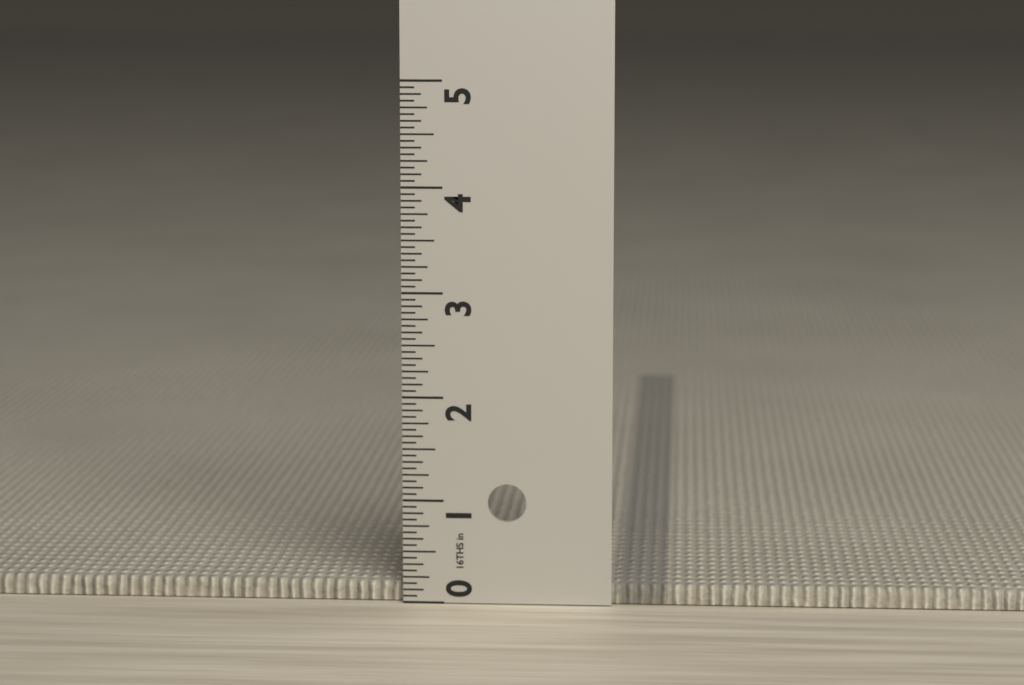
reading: 0.1875 in
